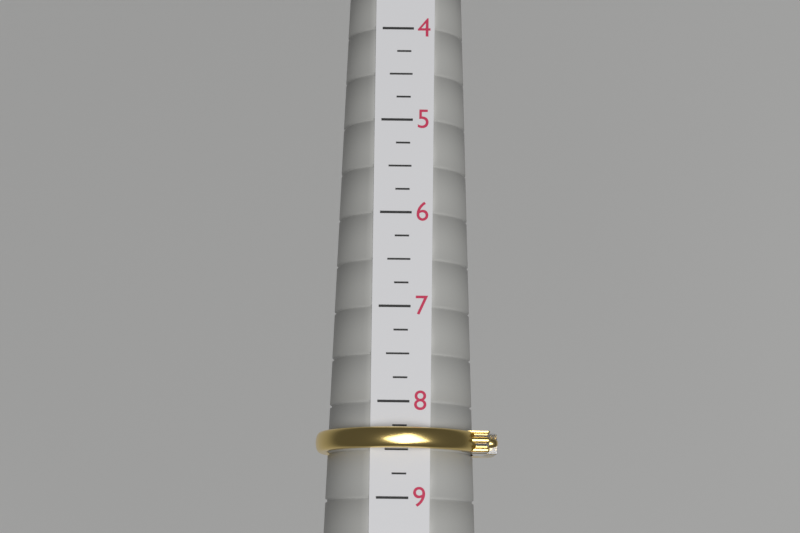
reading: 8.50 (no unit)
